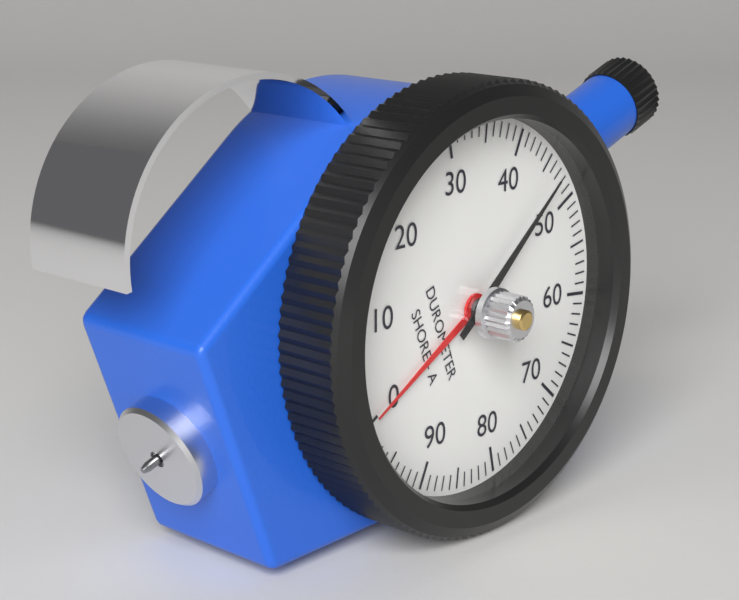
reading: 47 Shore A
